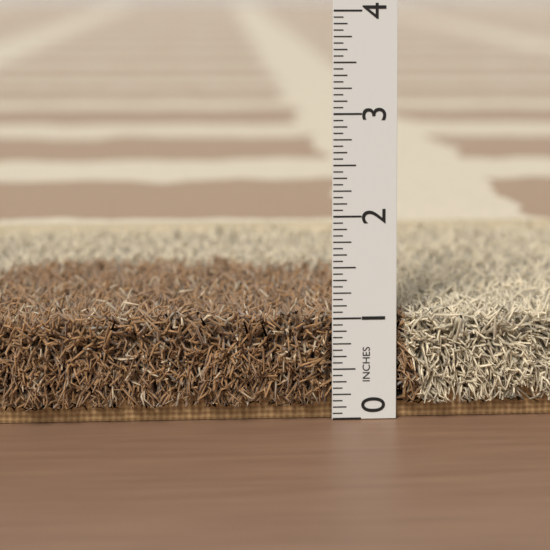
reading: 1.0625 in
